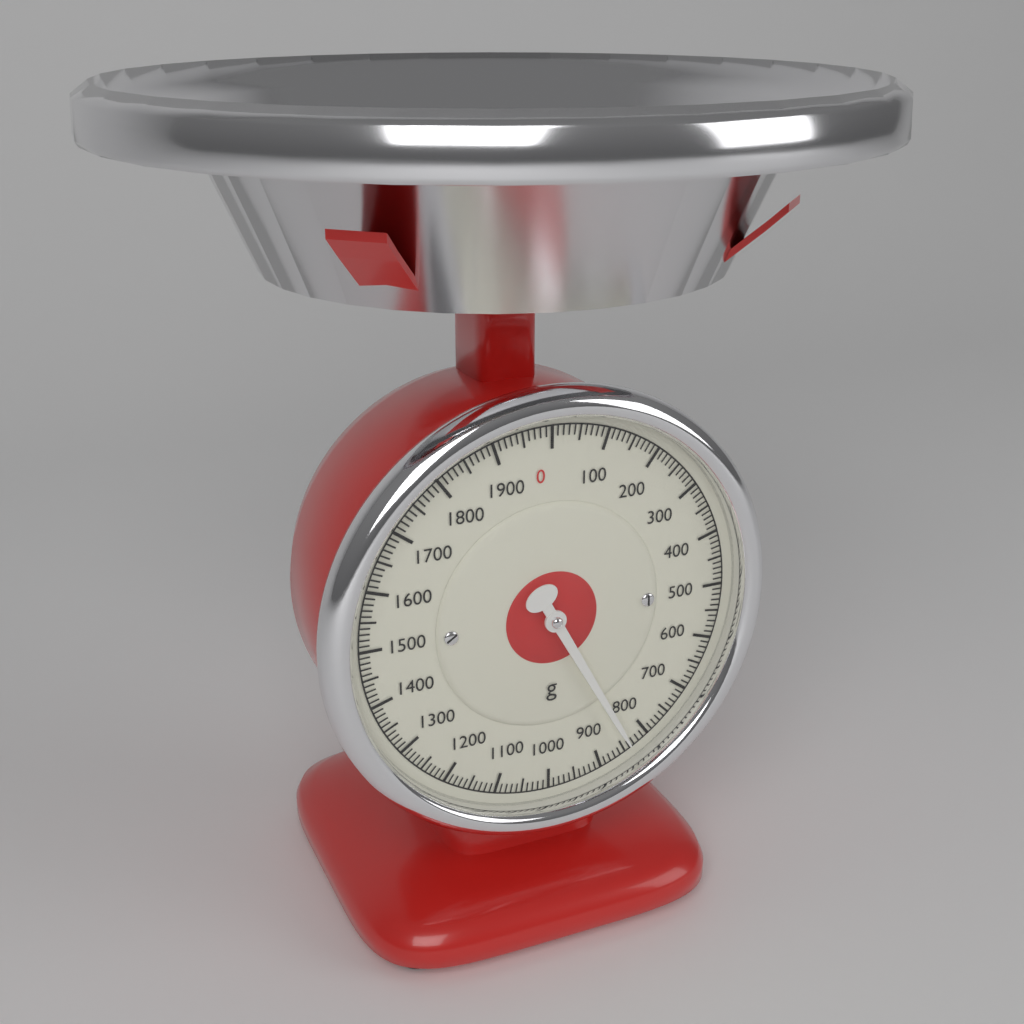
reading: 840 g
